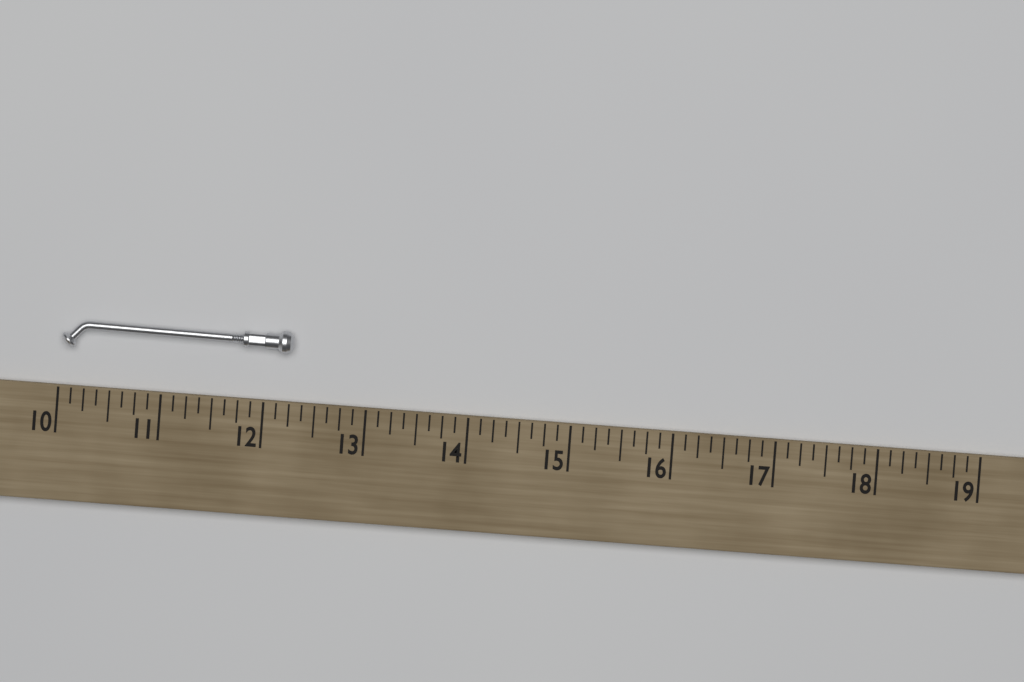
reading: 12.250 (no unit)
